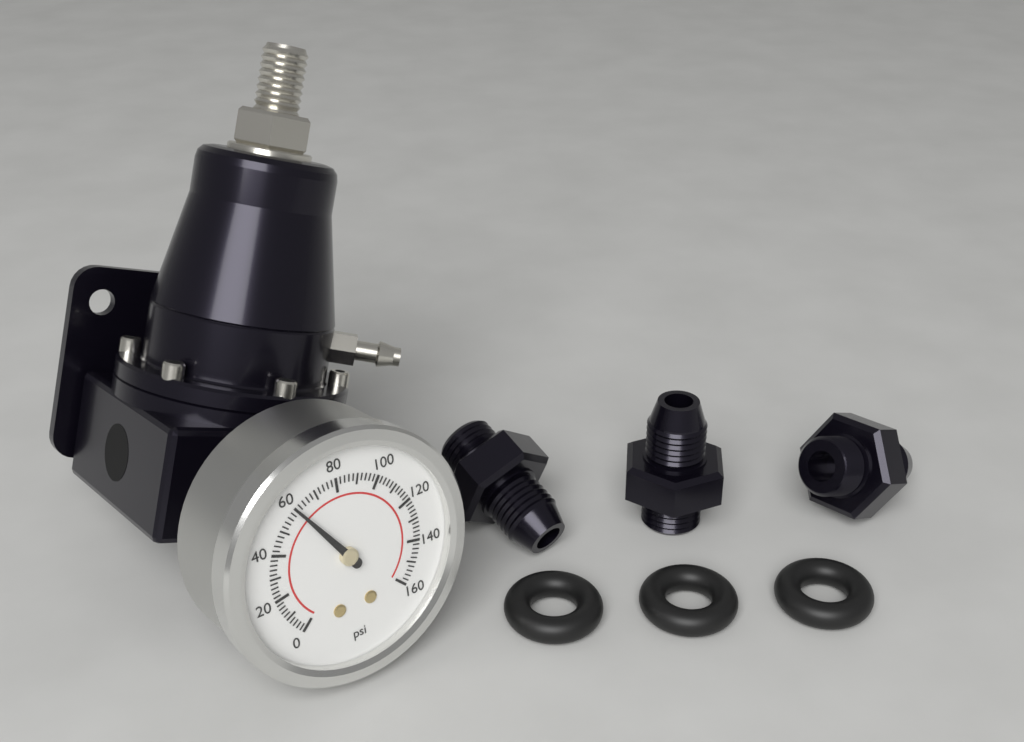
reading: 60 psi
